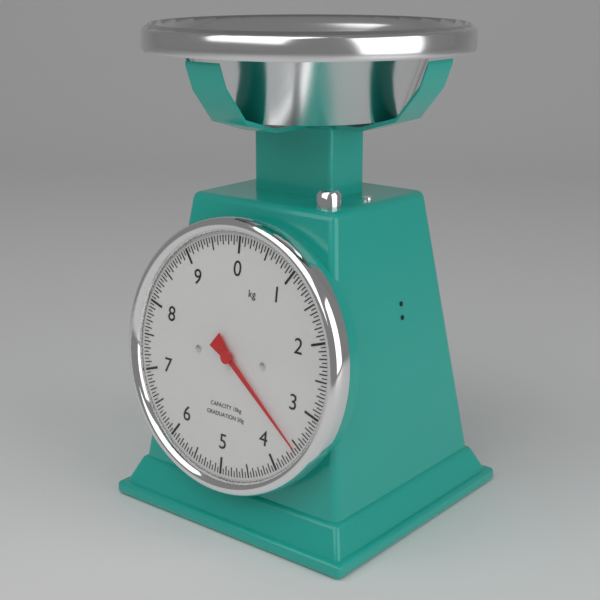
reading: 3.55 kg
